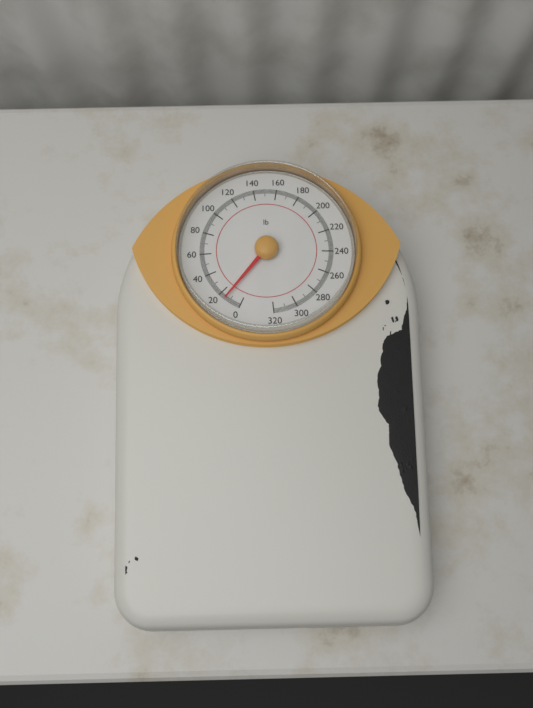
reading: 14 lb
